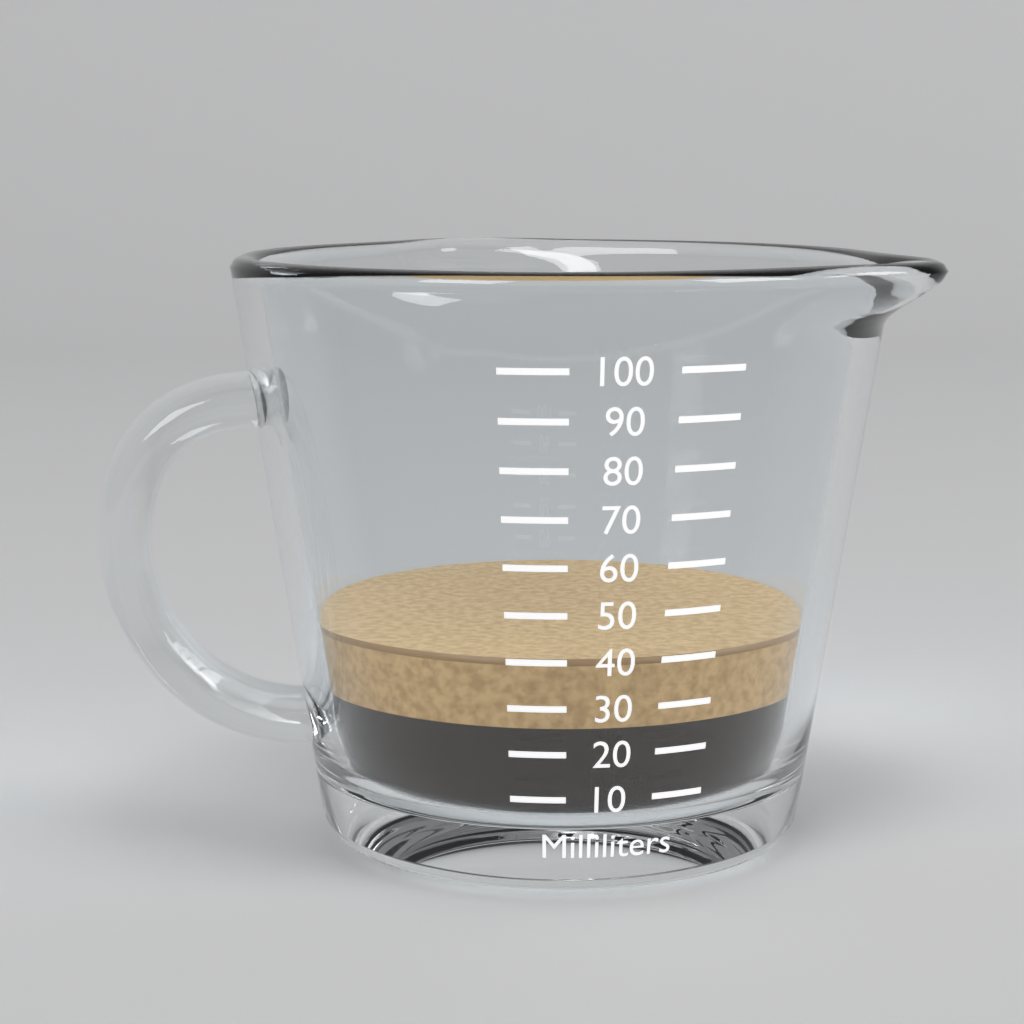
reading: 40 ml
